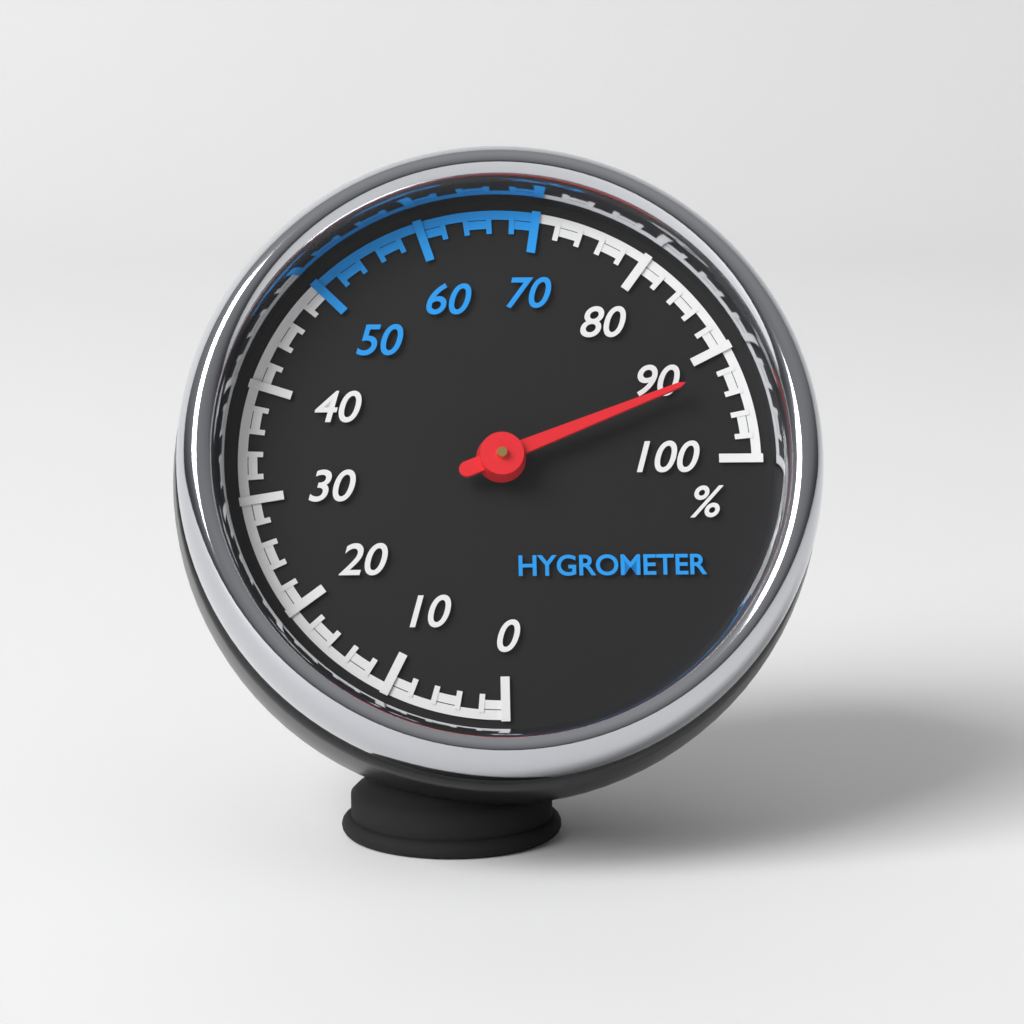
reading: 92 %
